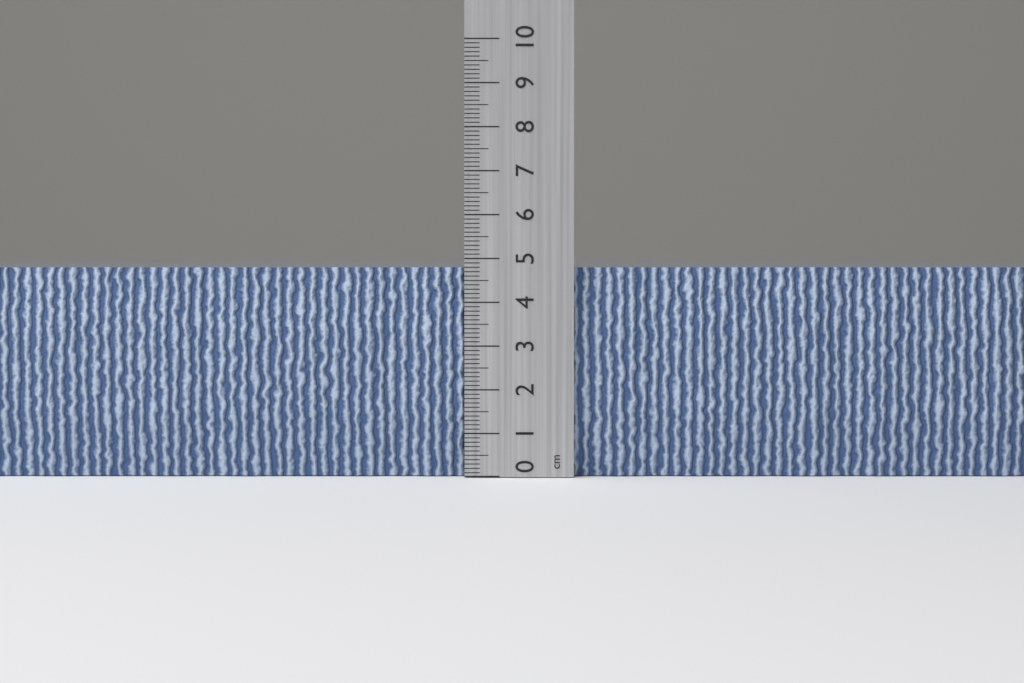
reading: 4.8 cm
